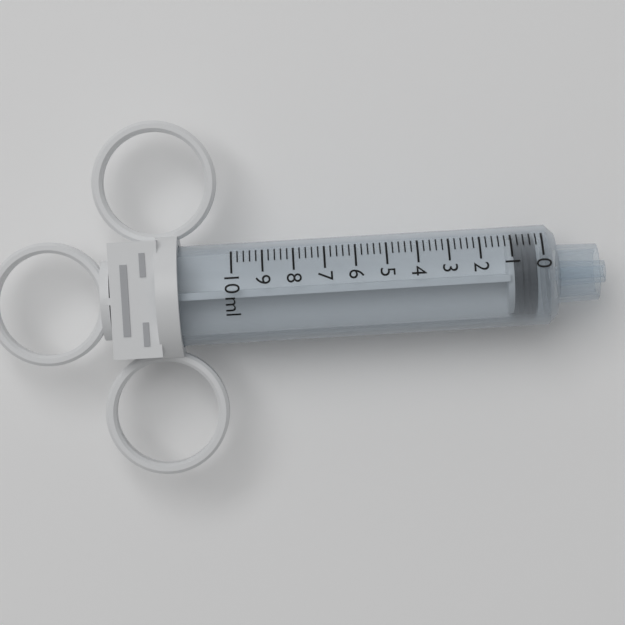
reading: 0.2 ml
